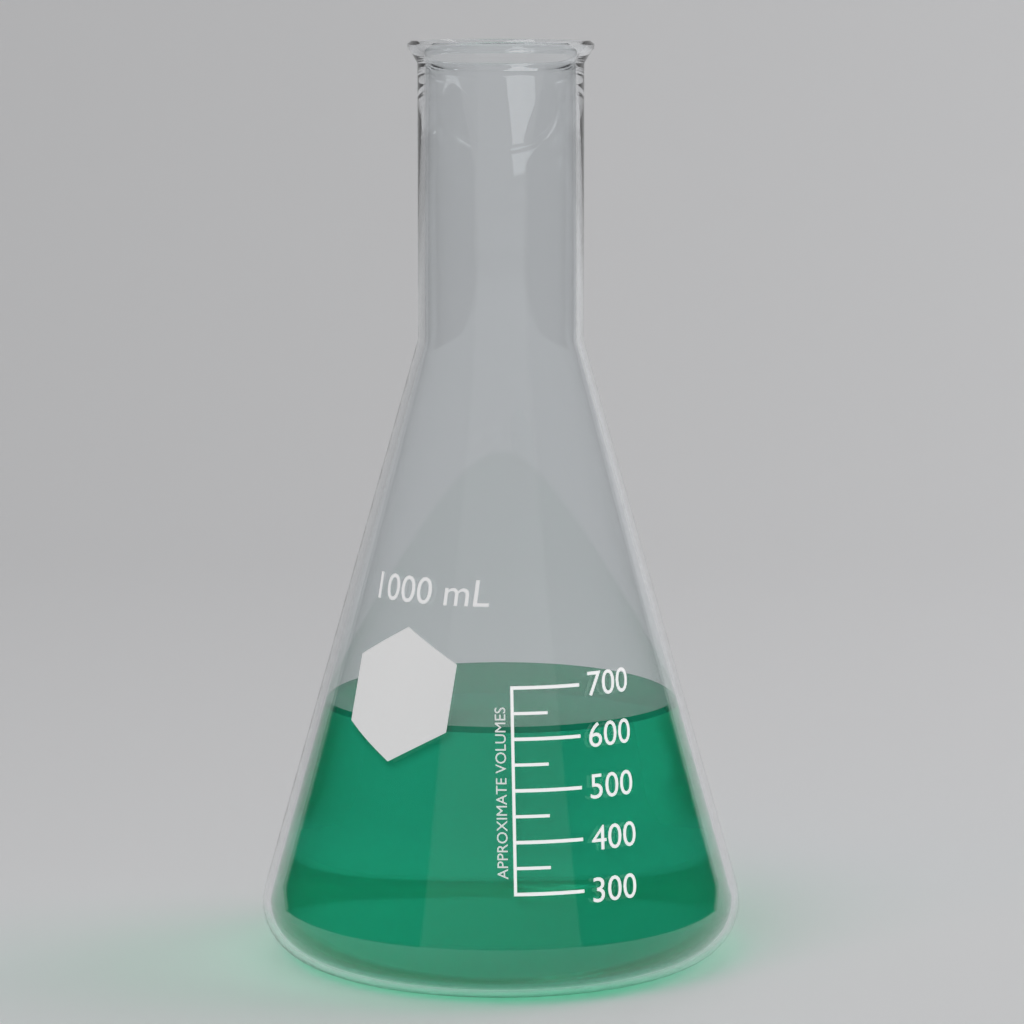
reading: 620 mL
